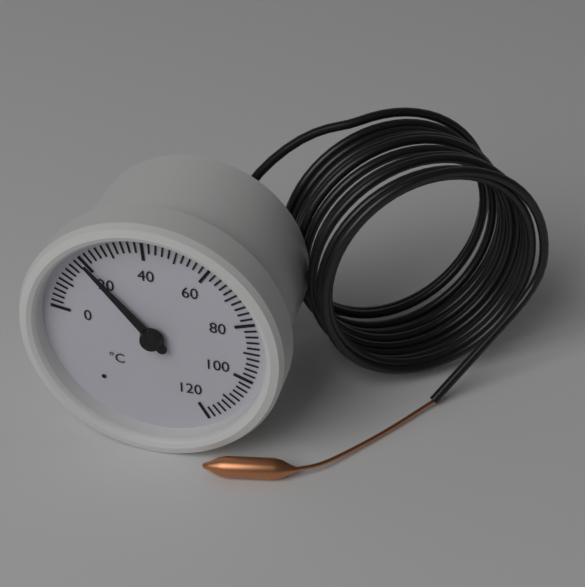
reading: 20 °C
